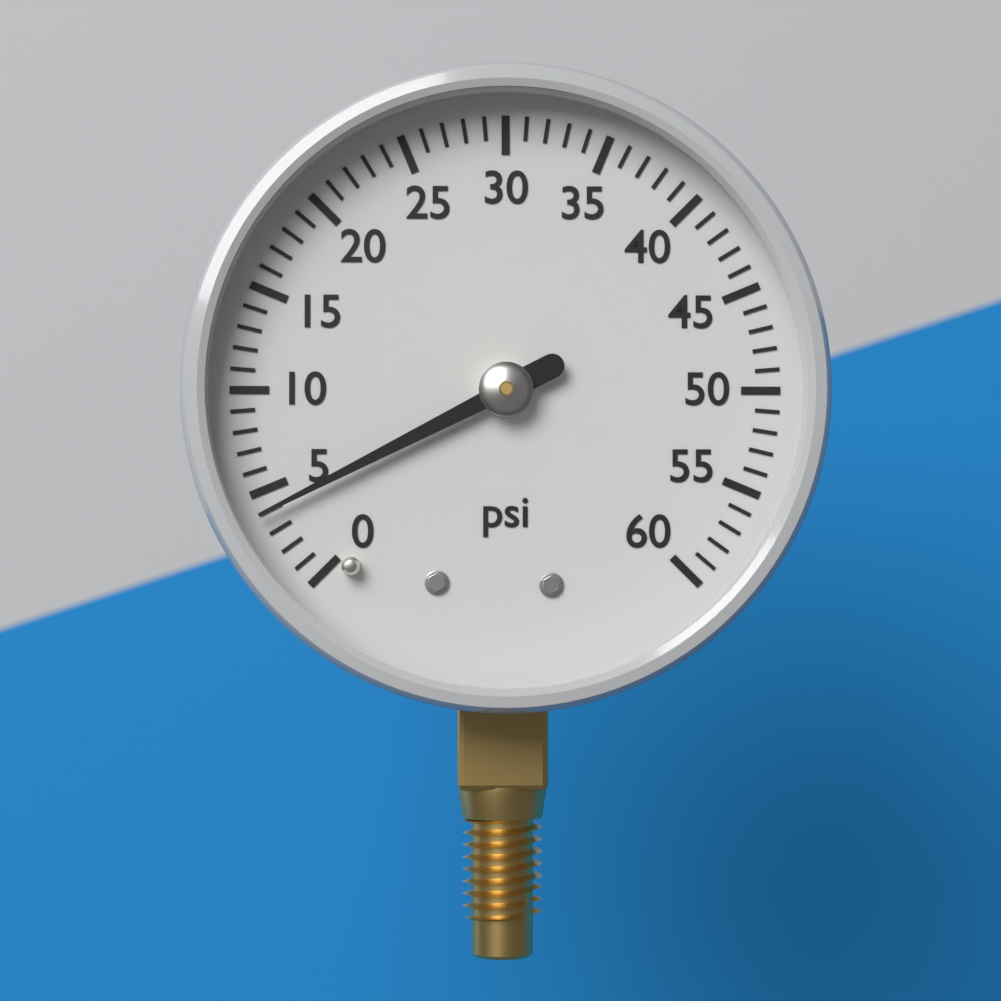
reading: 4 psi
